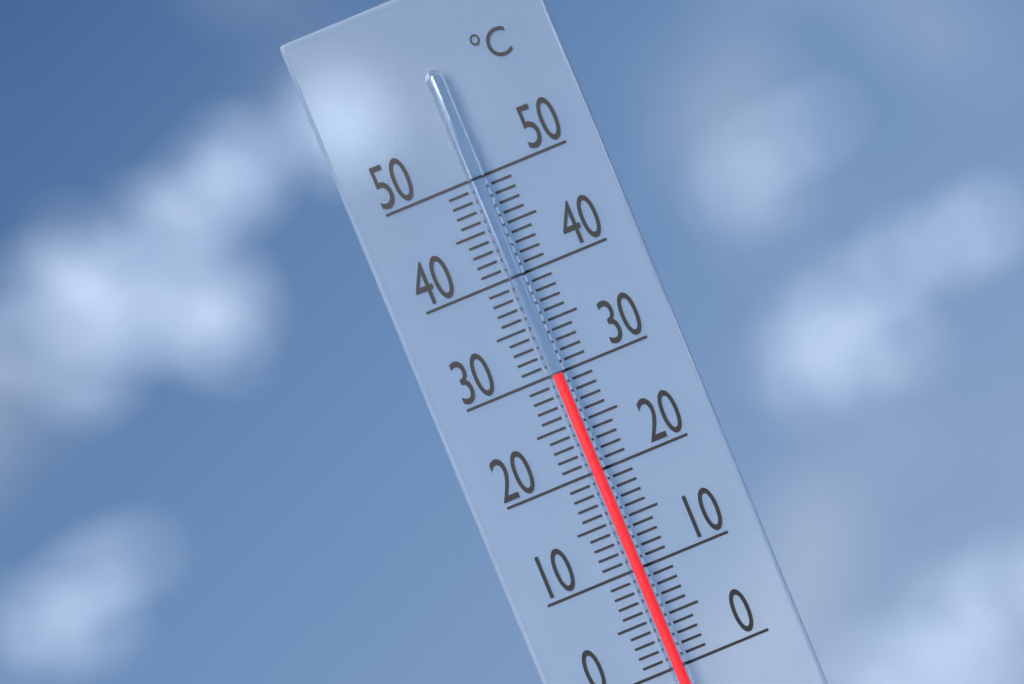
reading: 30 °C
